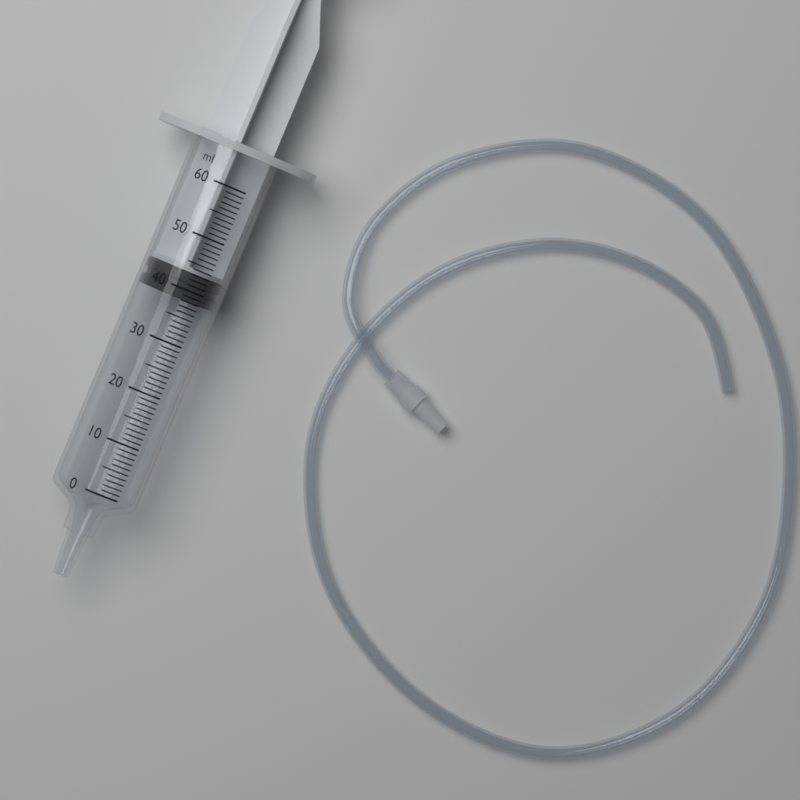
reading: 38 ml
